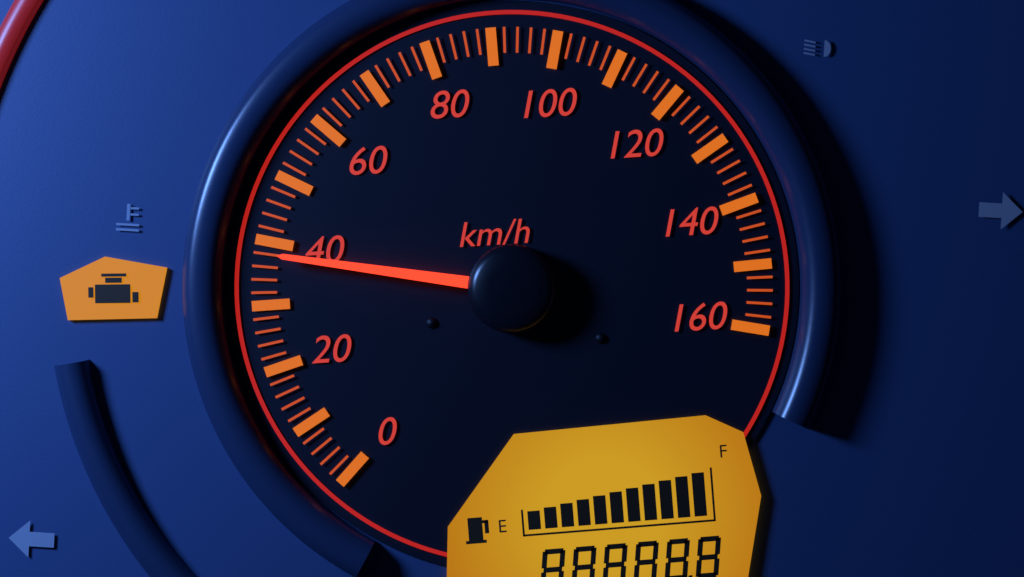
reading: 38 km/h
